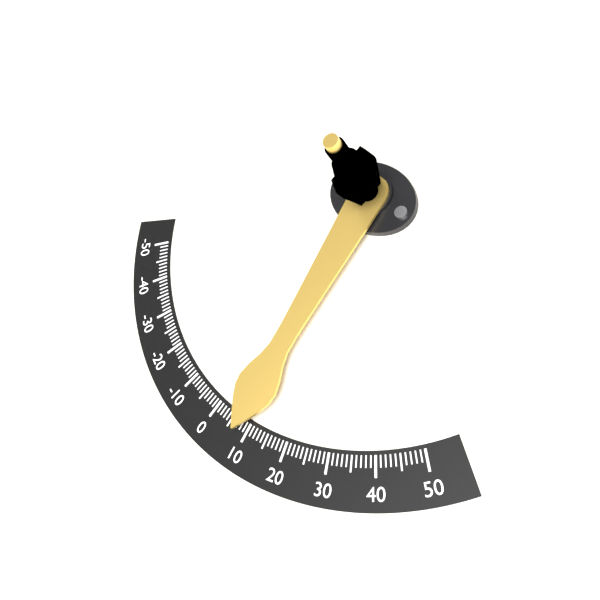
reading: 8 (no unit)
